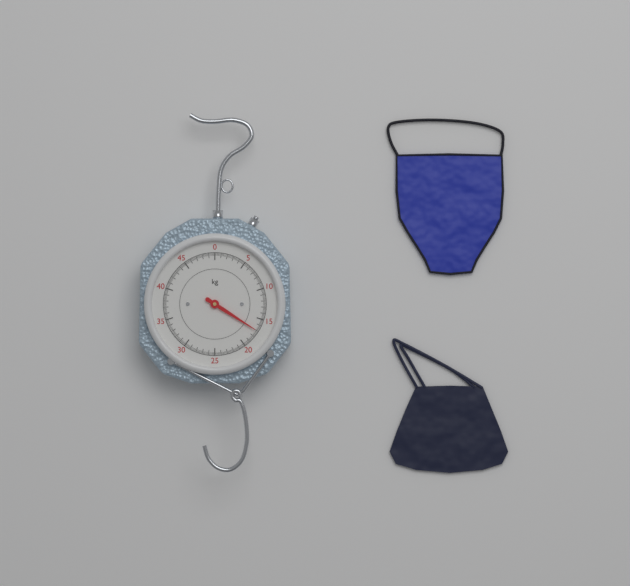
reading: 17.0 kg
